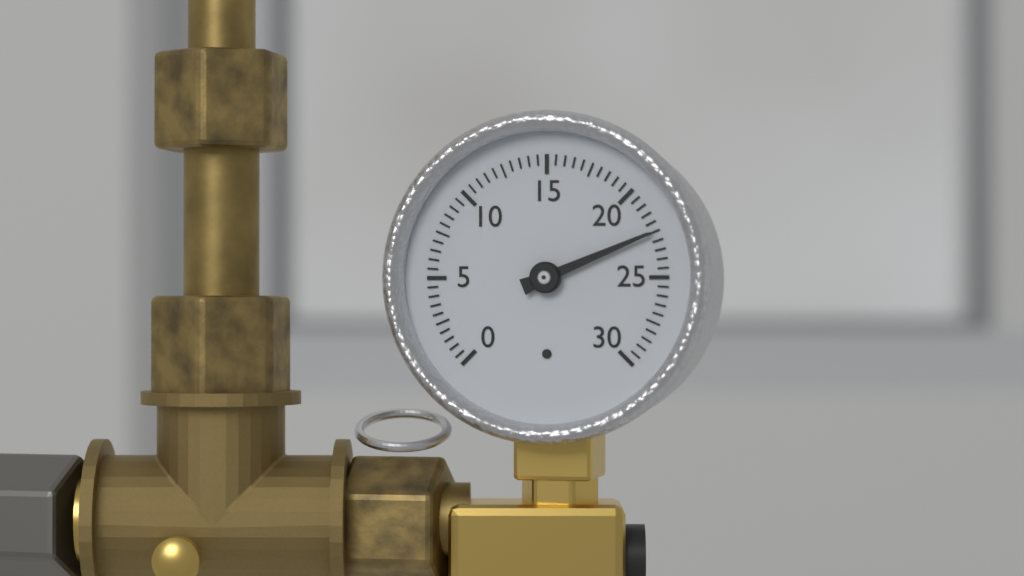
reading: 22.5 (no unit)
